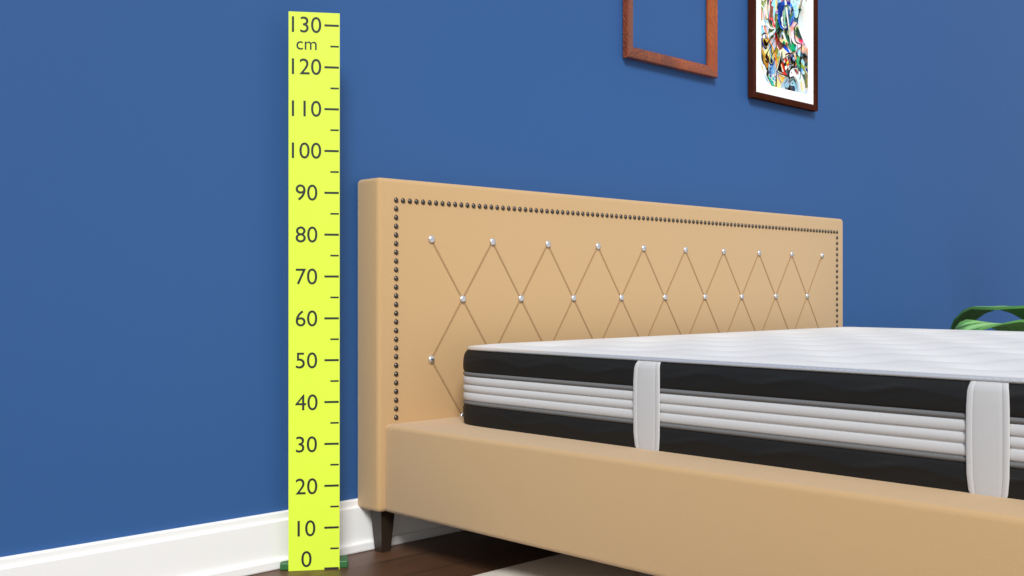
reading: 95 cm
